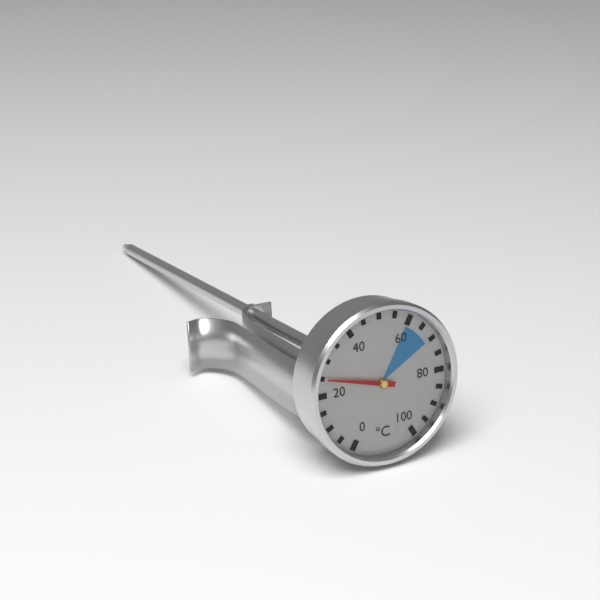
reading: 25 °C
